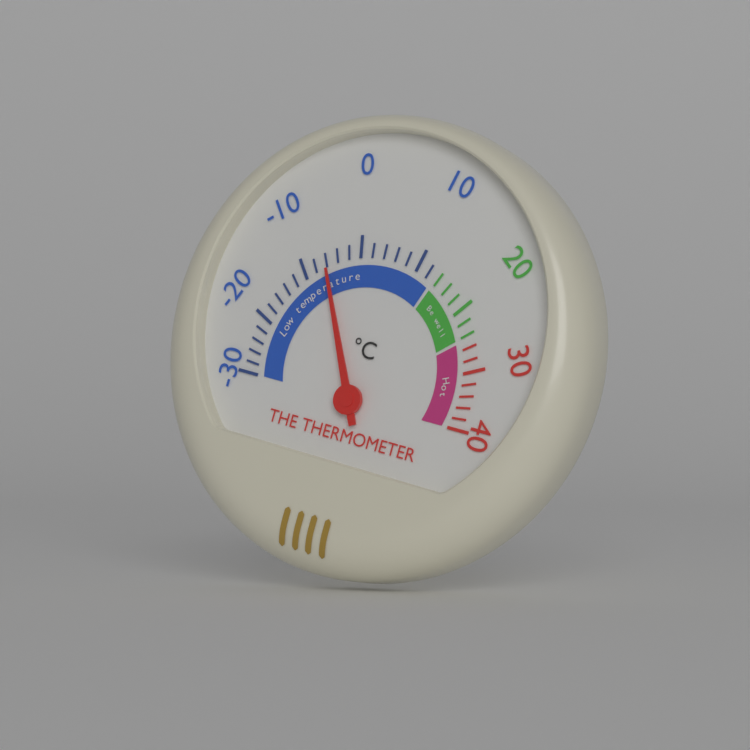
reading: -6 °C
